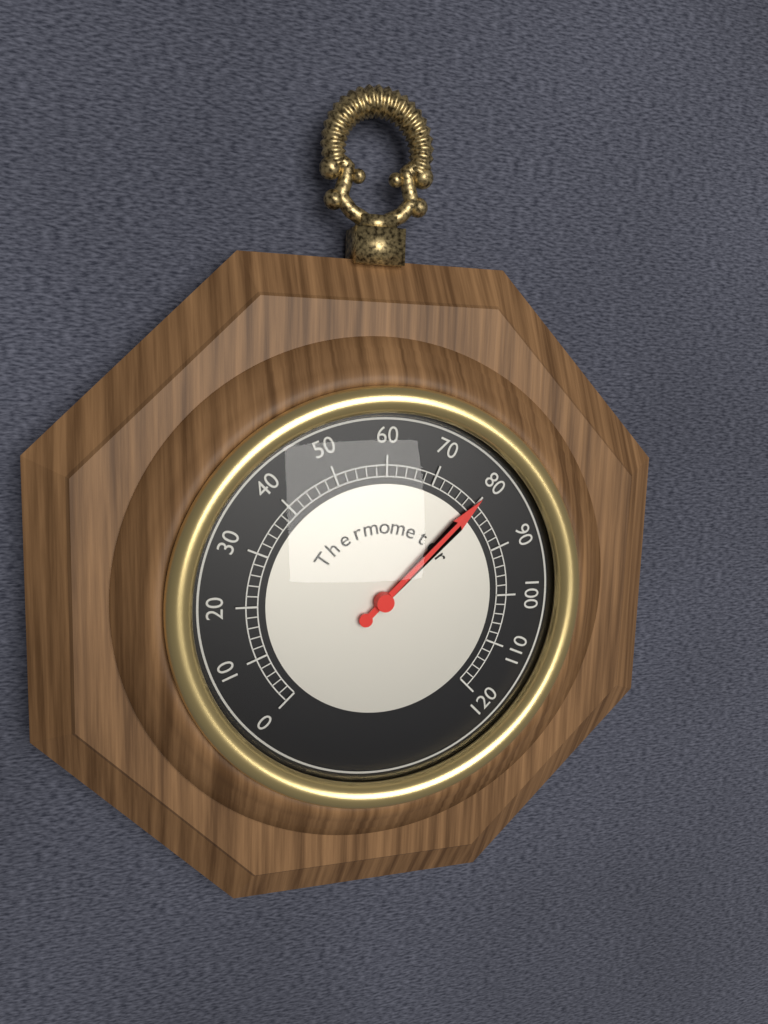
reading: 80 (no unit)
